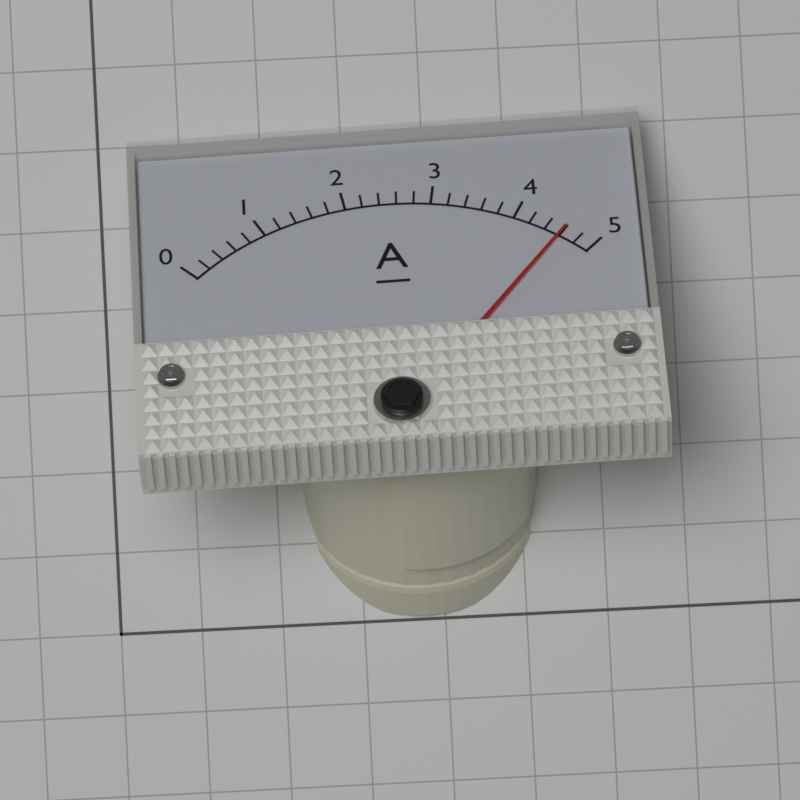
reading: 4.6 A
